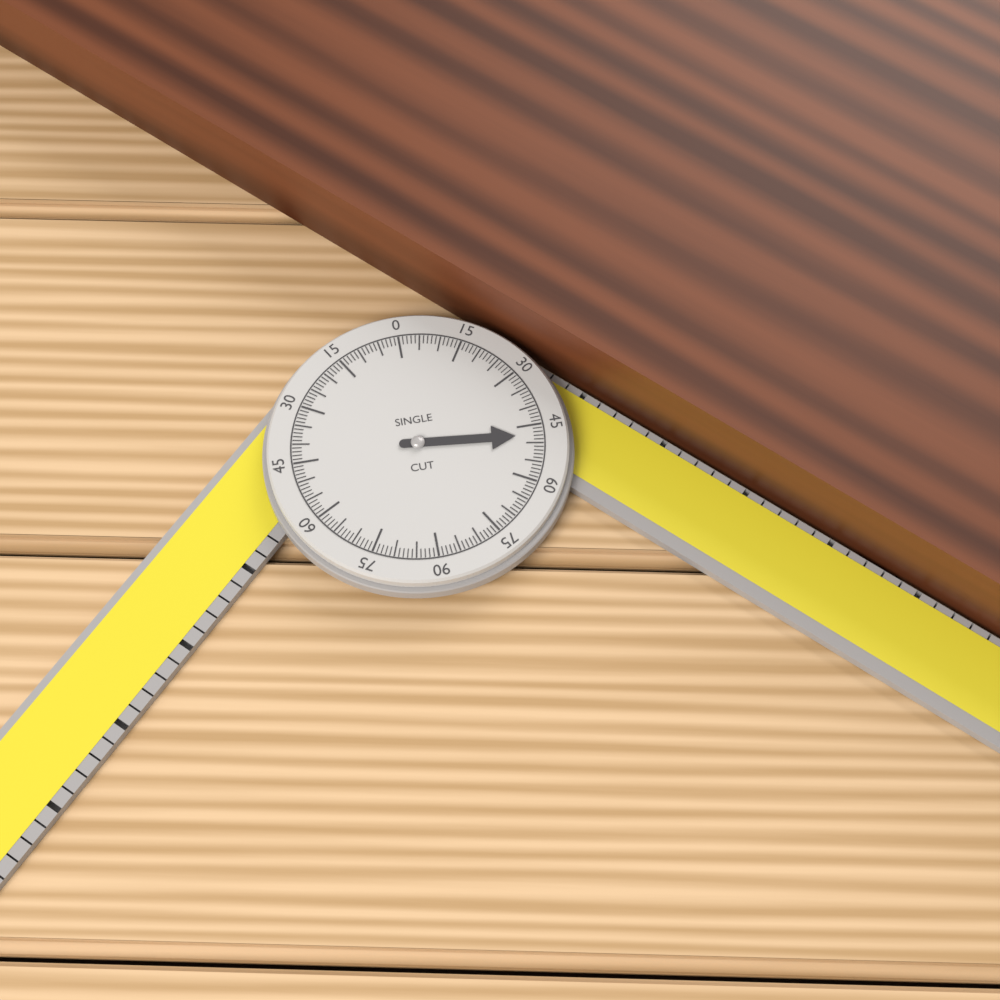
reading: 48 °
